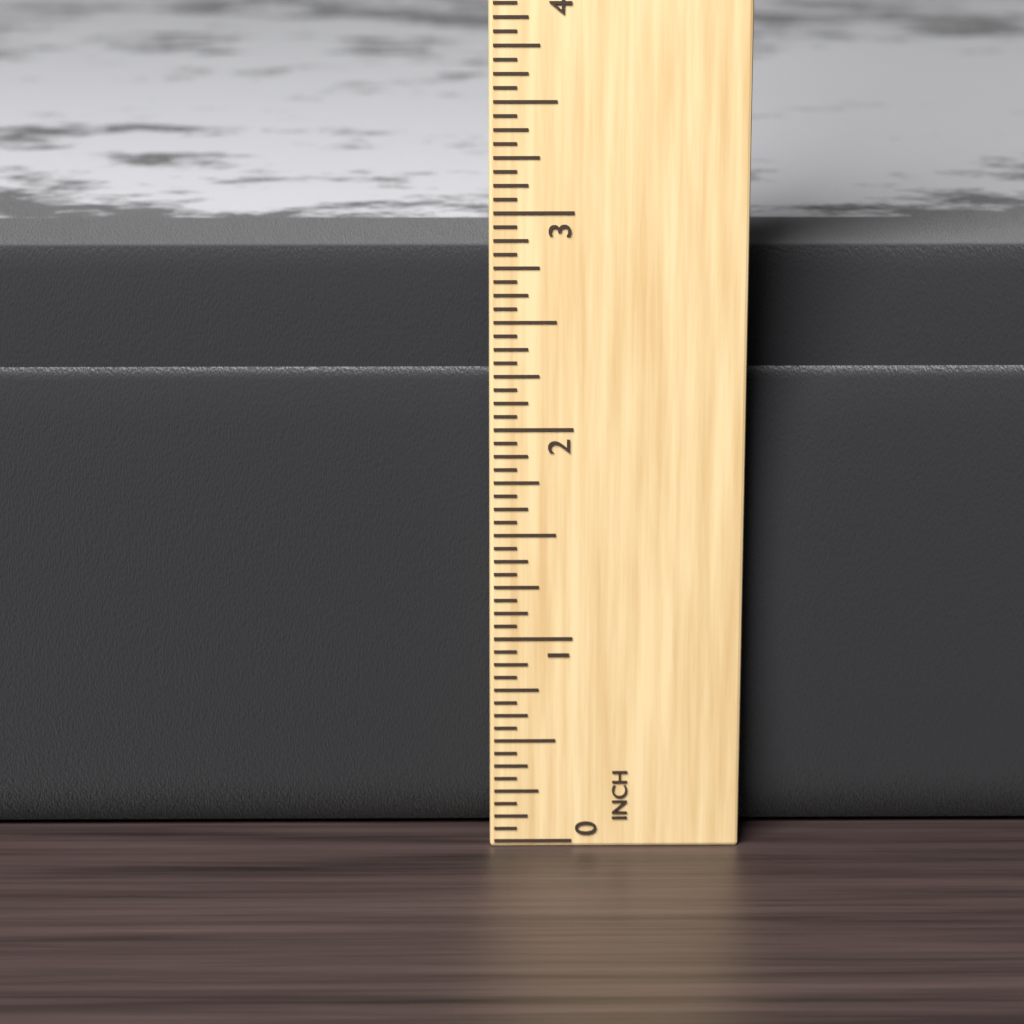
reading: 2.7500 in
